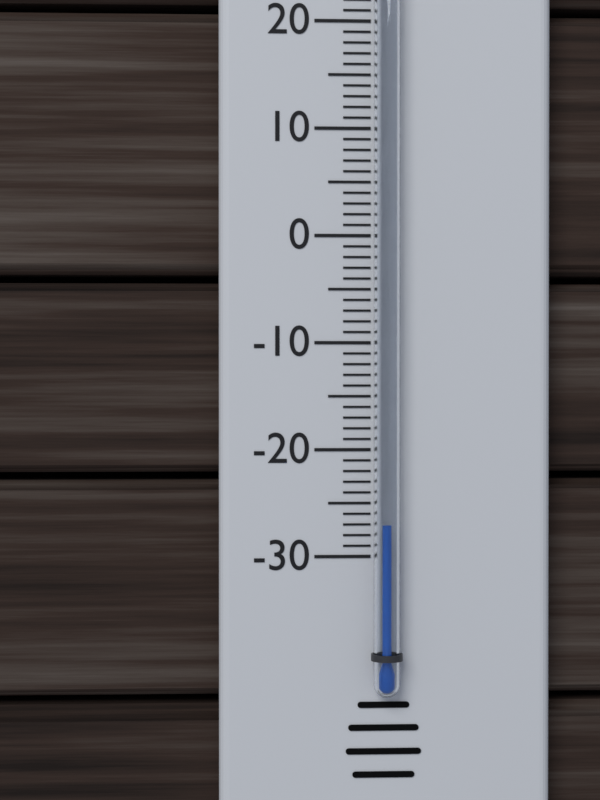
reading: -27 °C
